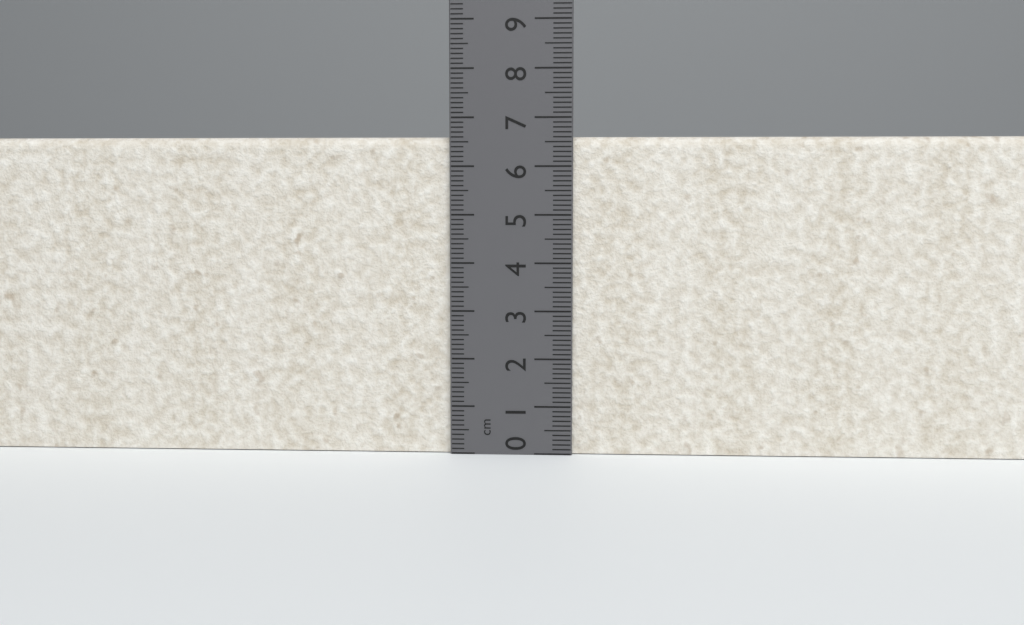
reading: 6.6 cm
